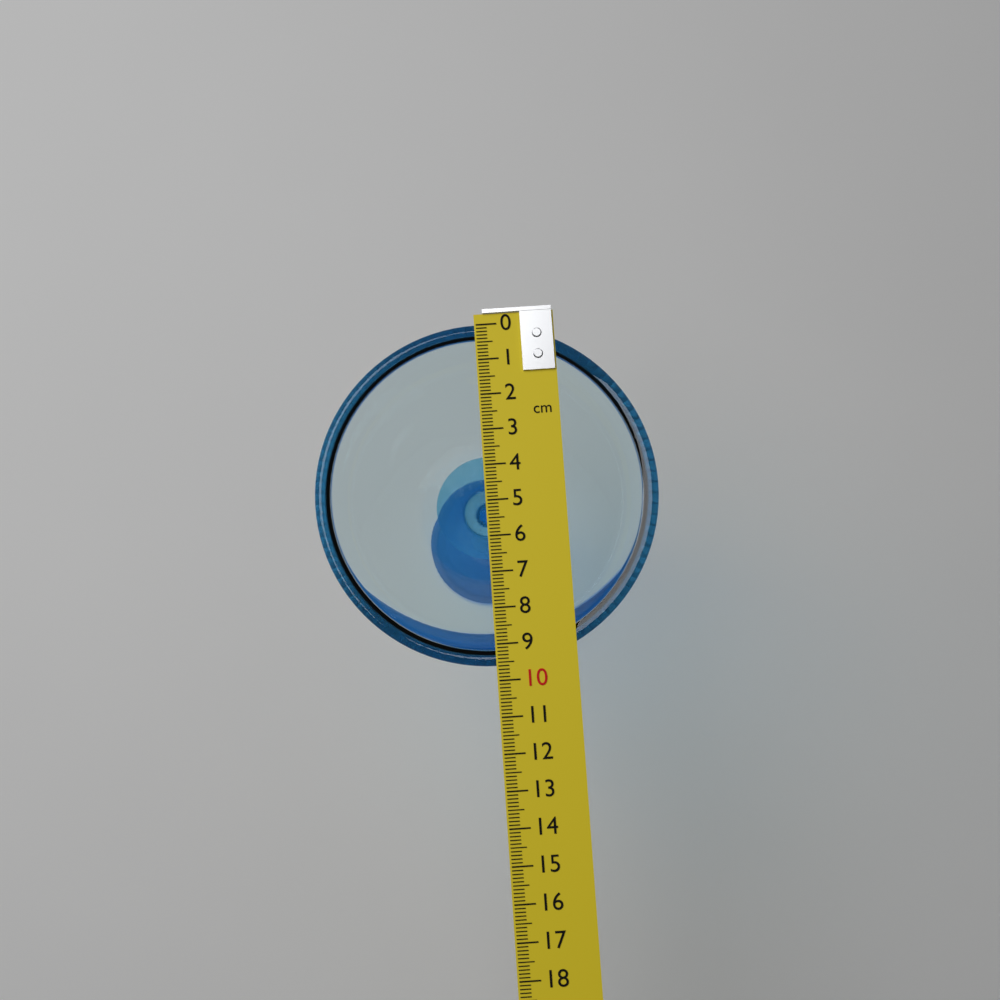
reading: 9.6 cm
